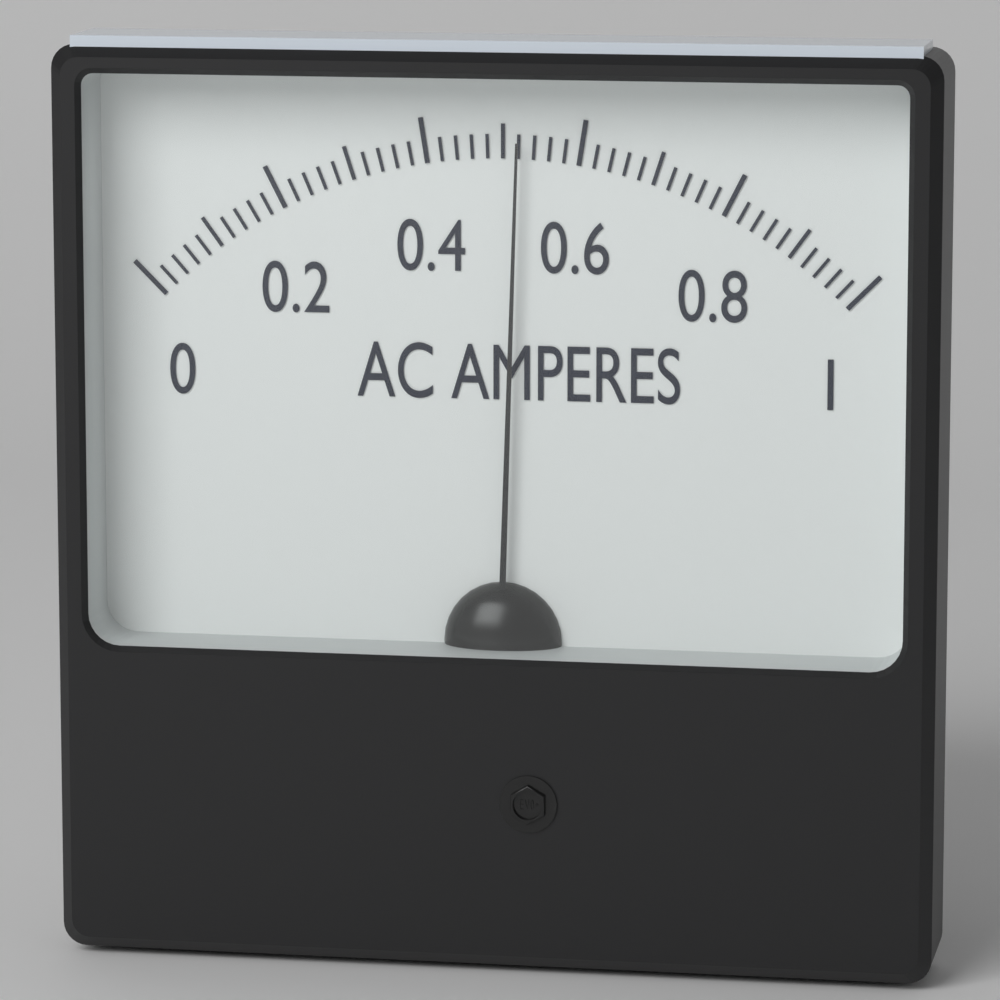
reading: 0.52 A
